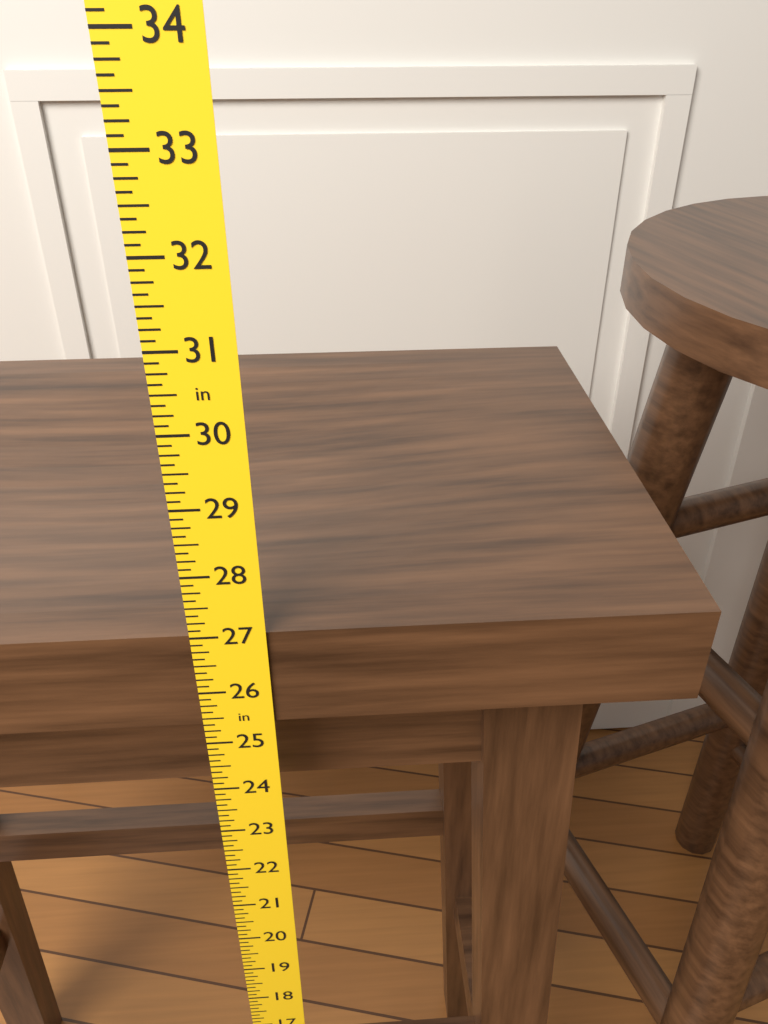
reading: 27.000 in
